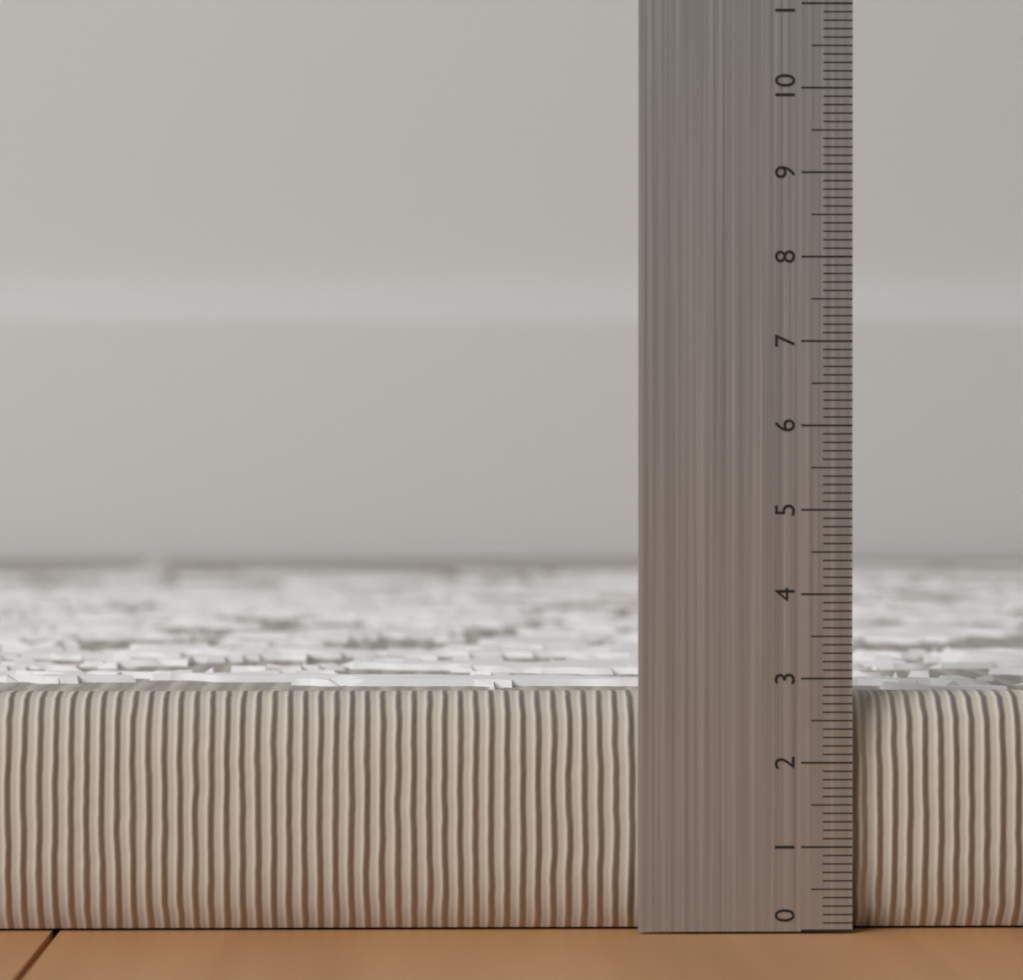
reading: 2.8 (no unit)
